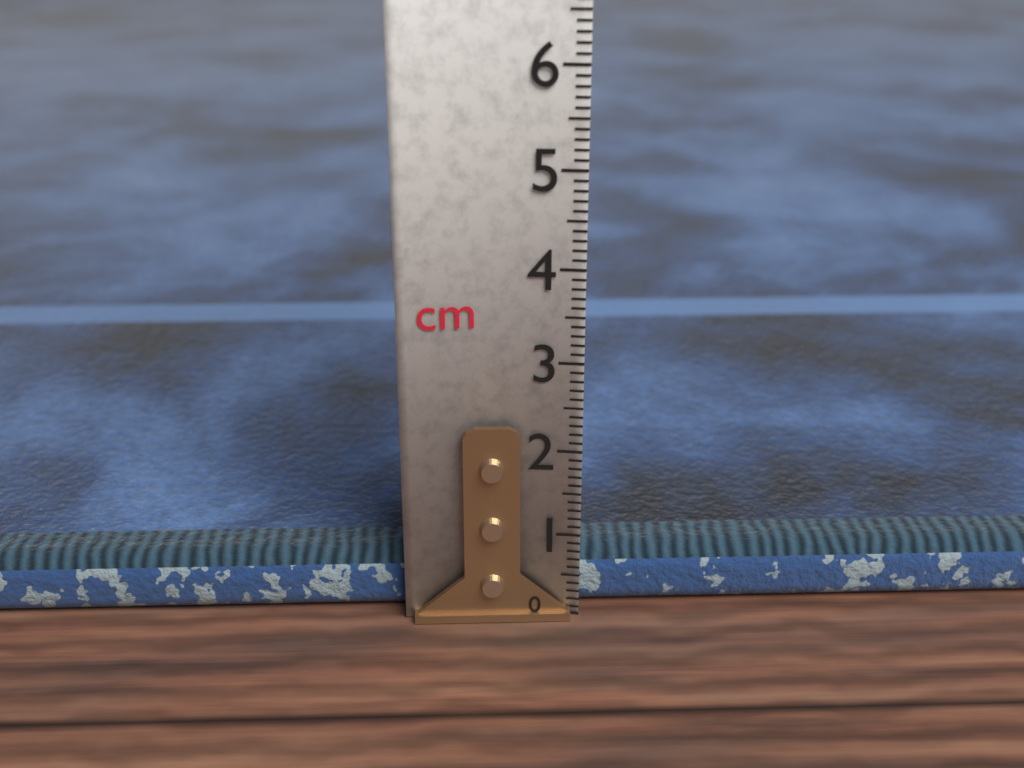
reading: 0.7 cm
